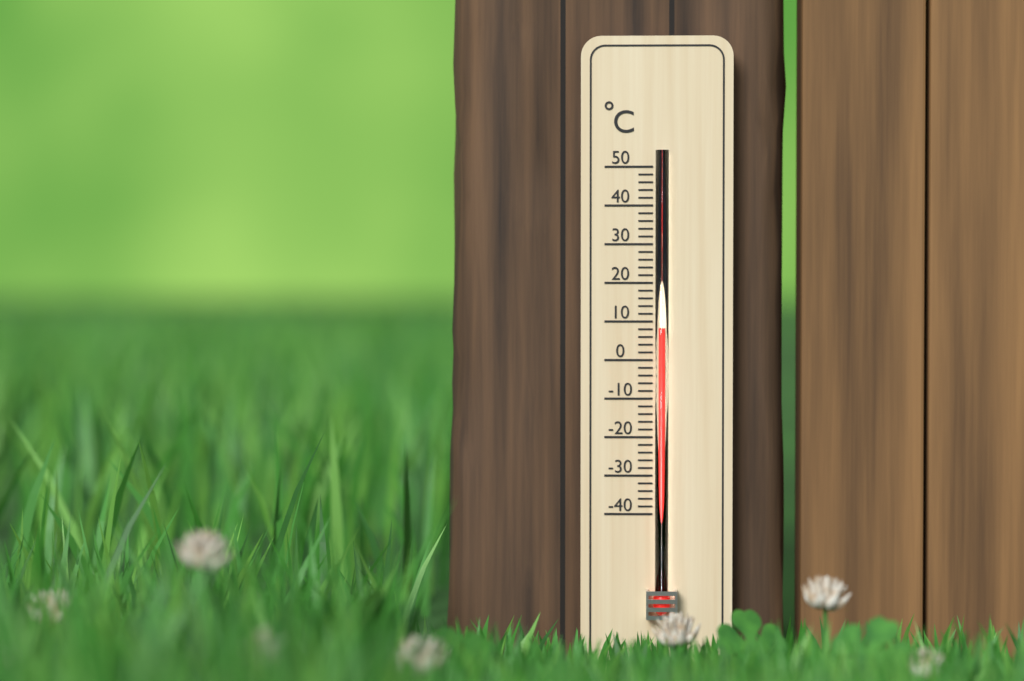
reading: 8 °C
